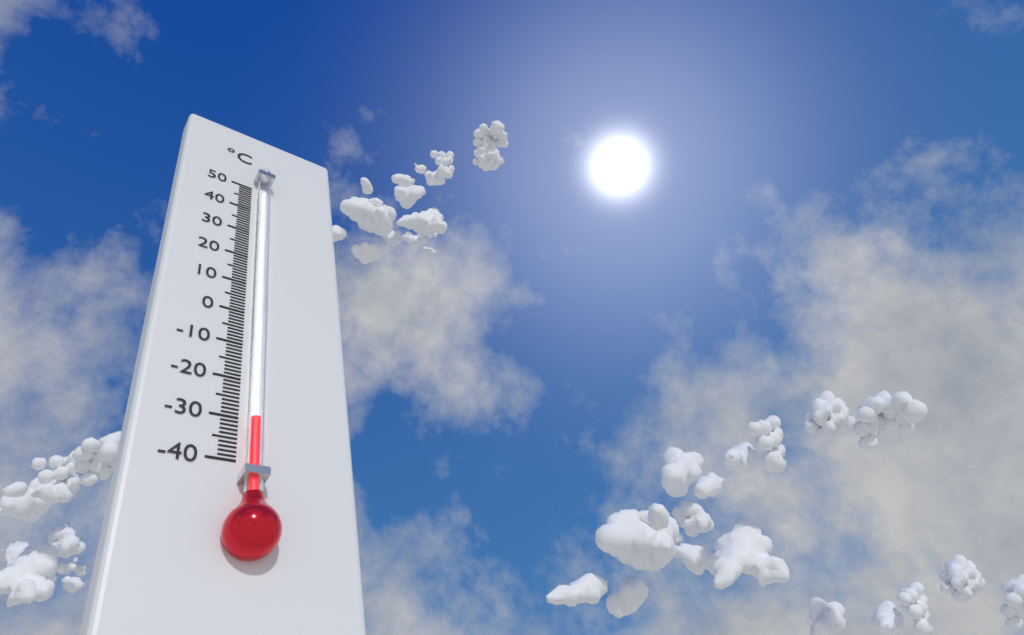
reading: -31 °C
